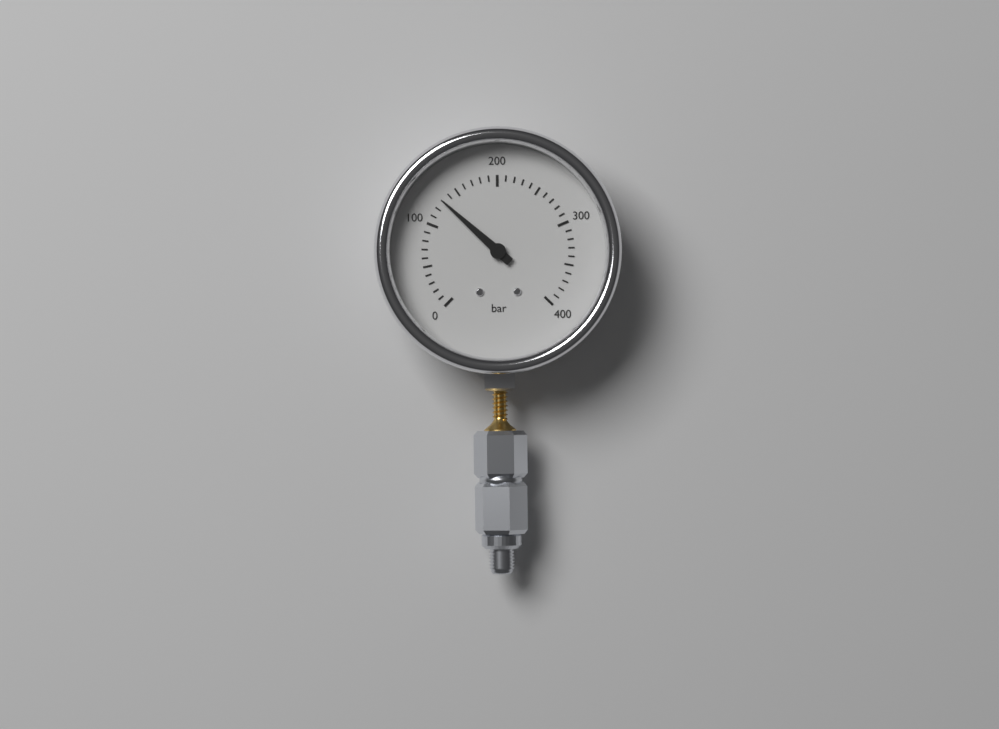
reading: 130 bar
